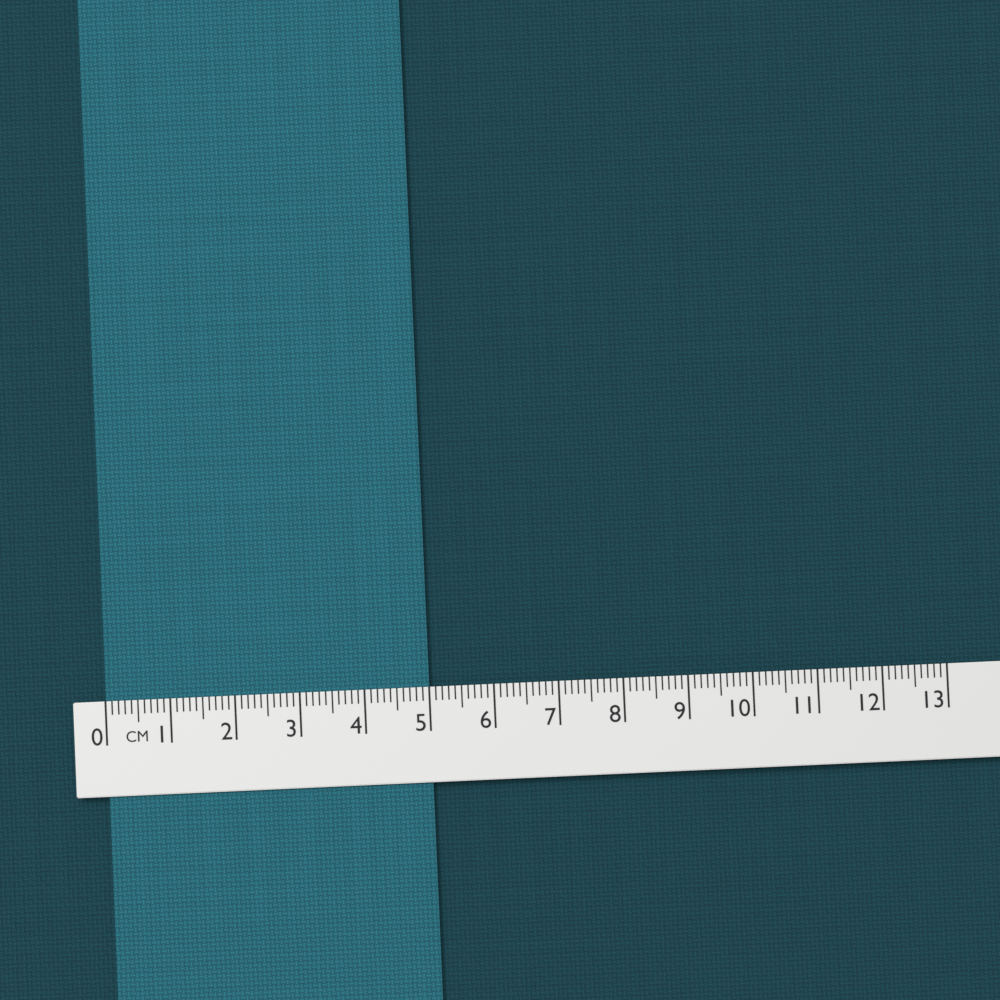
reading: 5.0 cm
